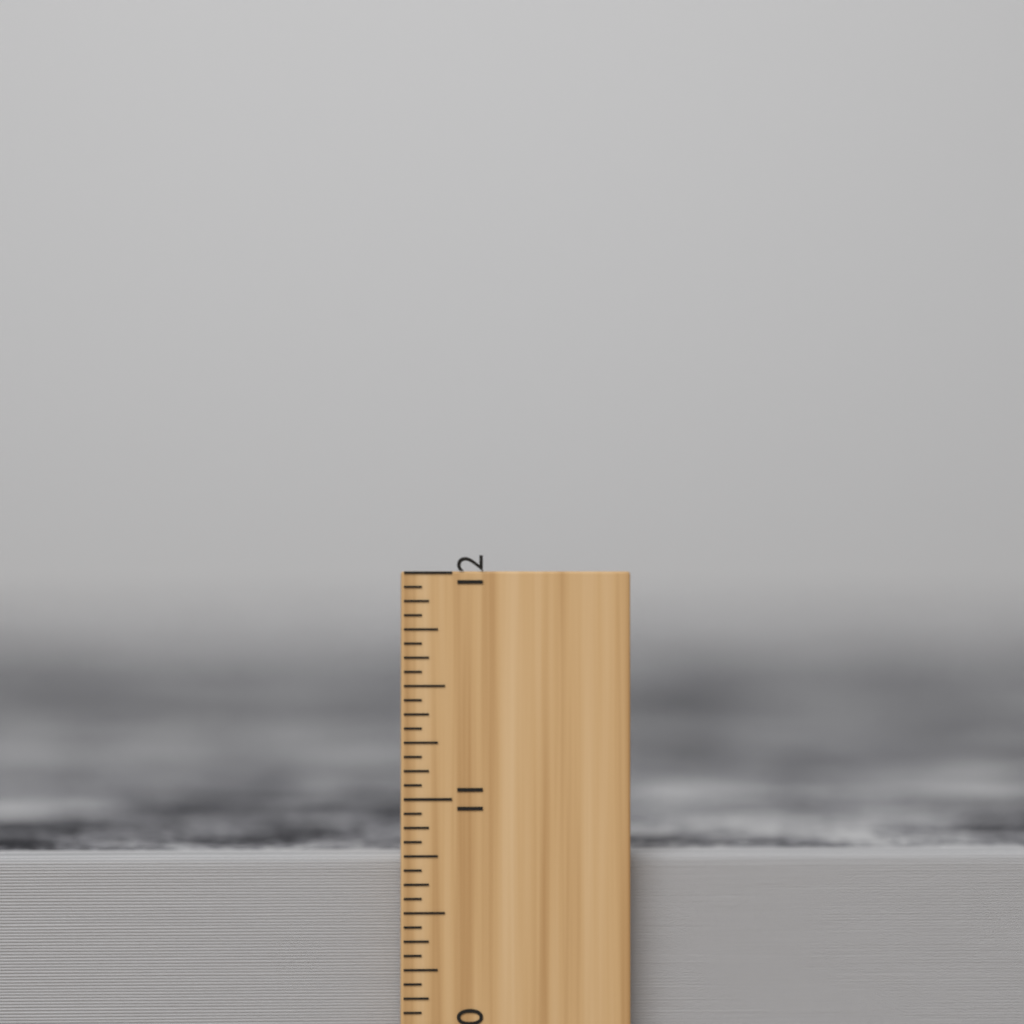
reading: 10.7500 inch
